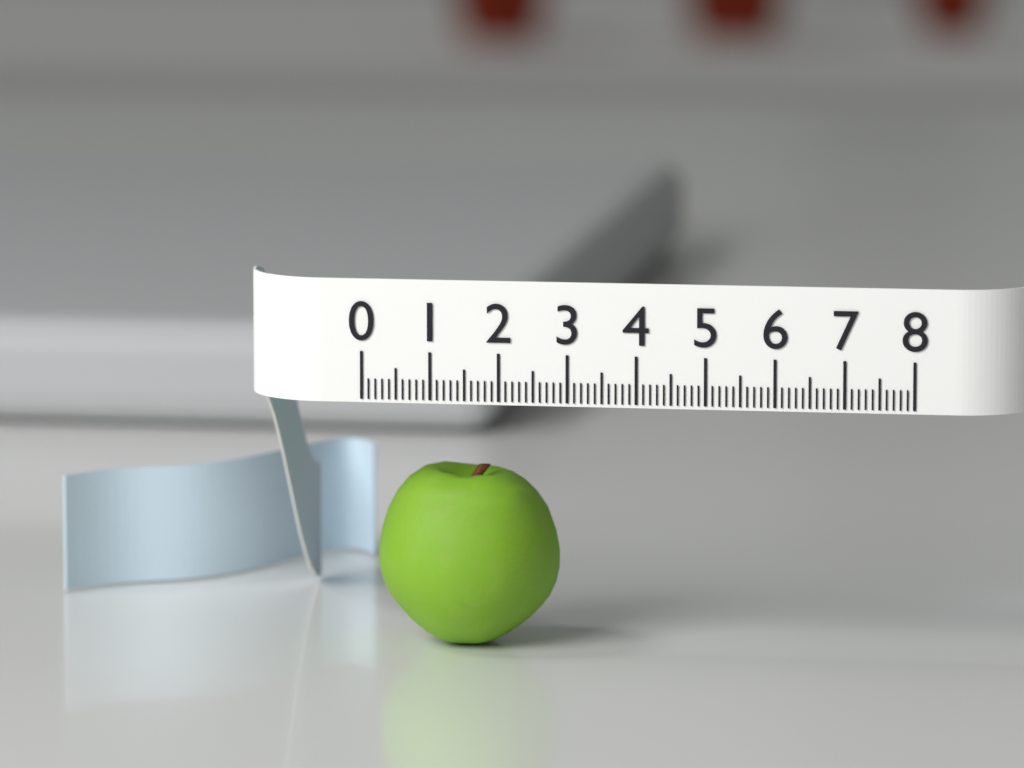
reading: 2.7 (no unit)
